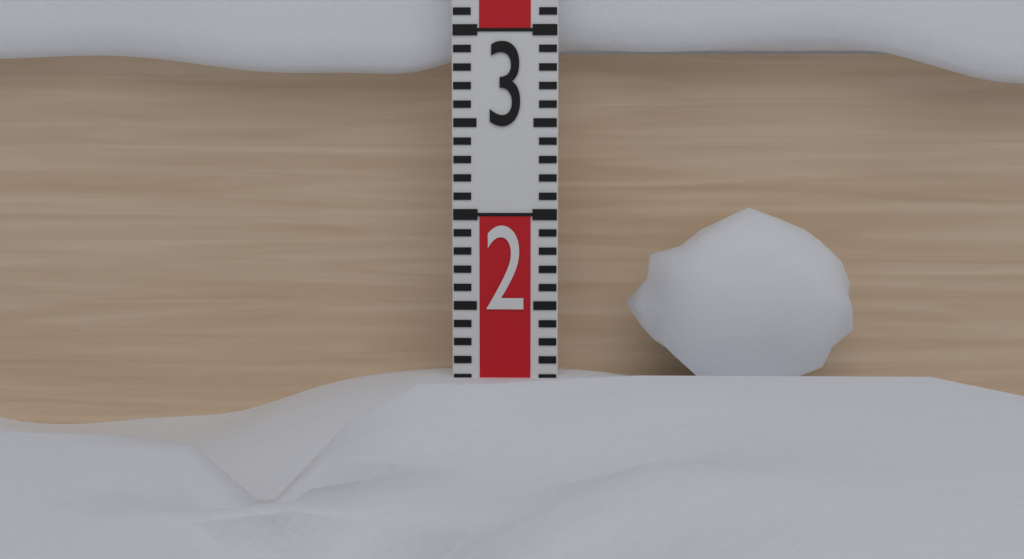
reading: 1.1 (no unit)
